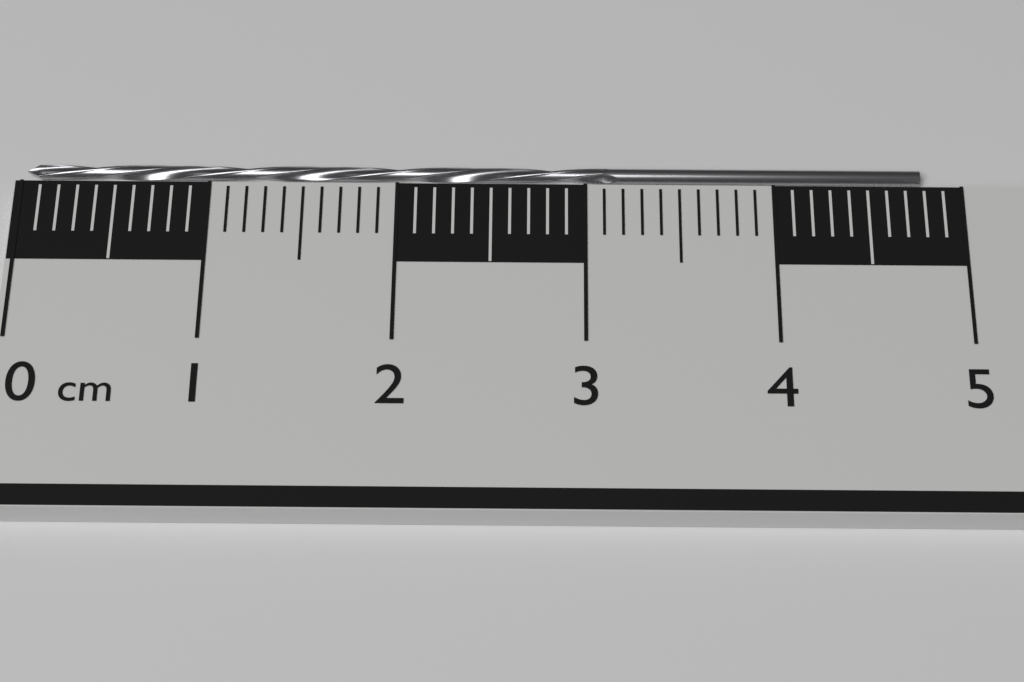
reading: 4.8 cm
